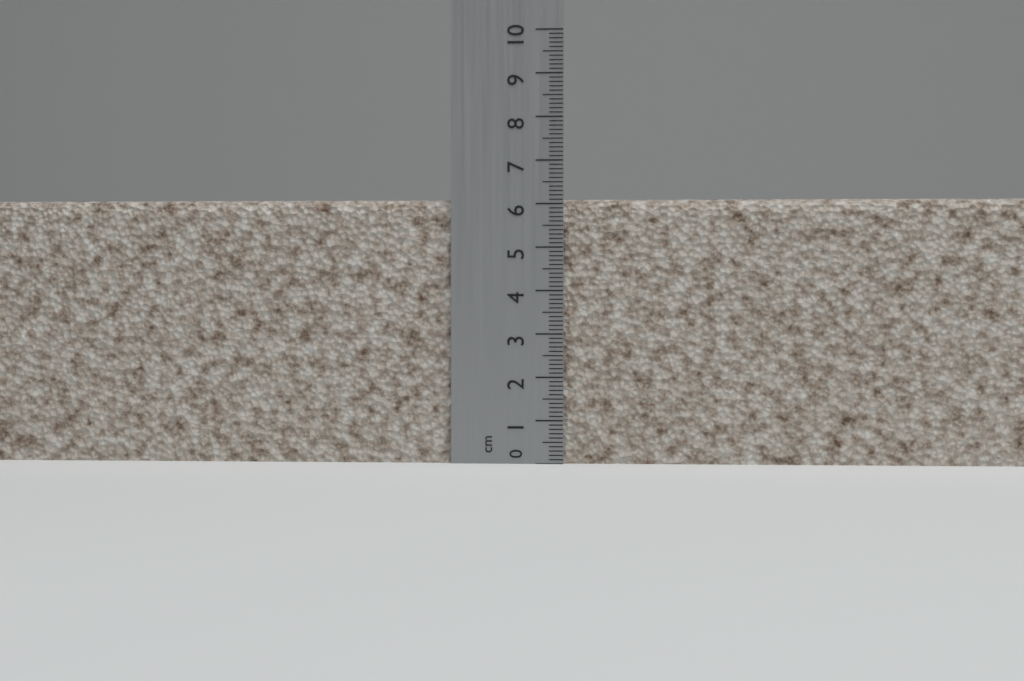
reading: 6.1 cm
